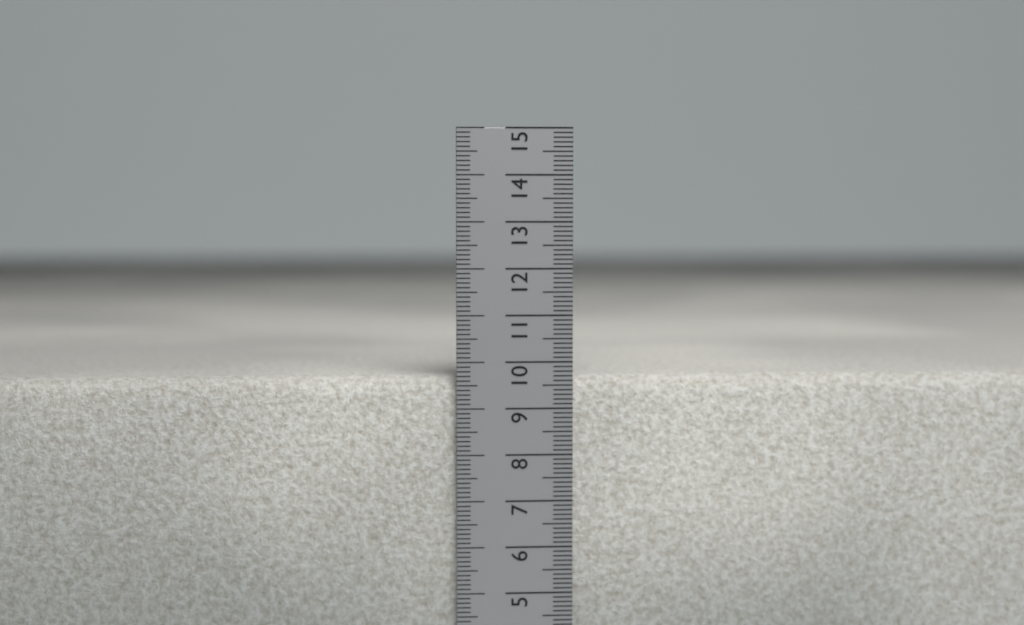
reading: 9.7 cm
